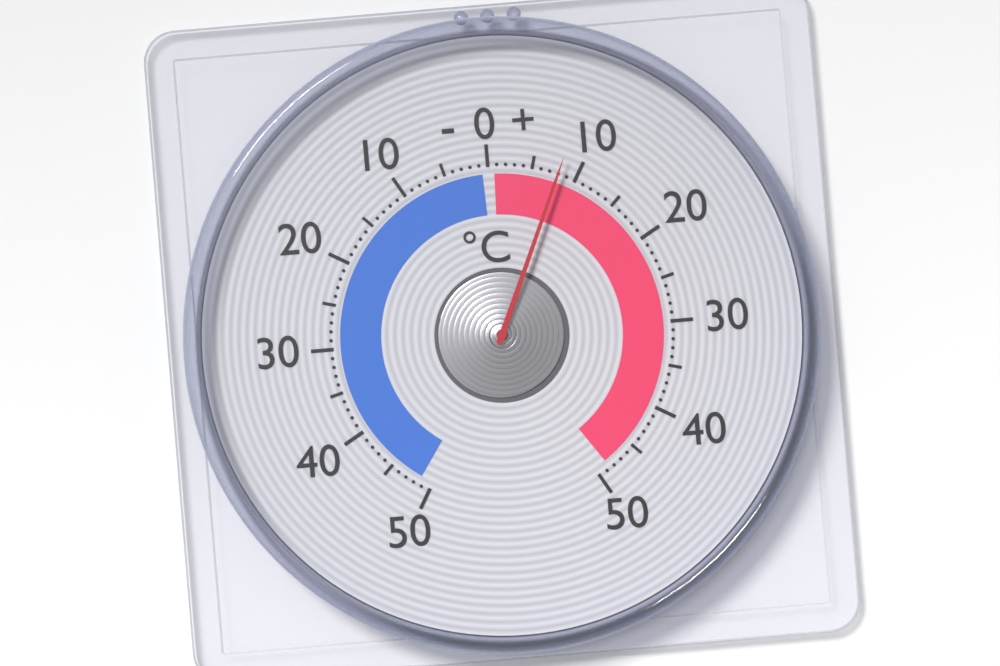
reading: 8 °C
